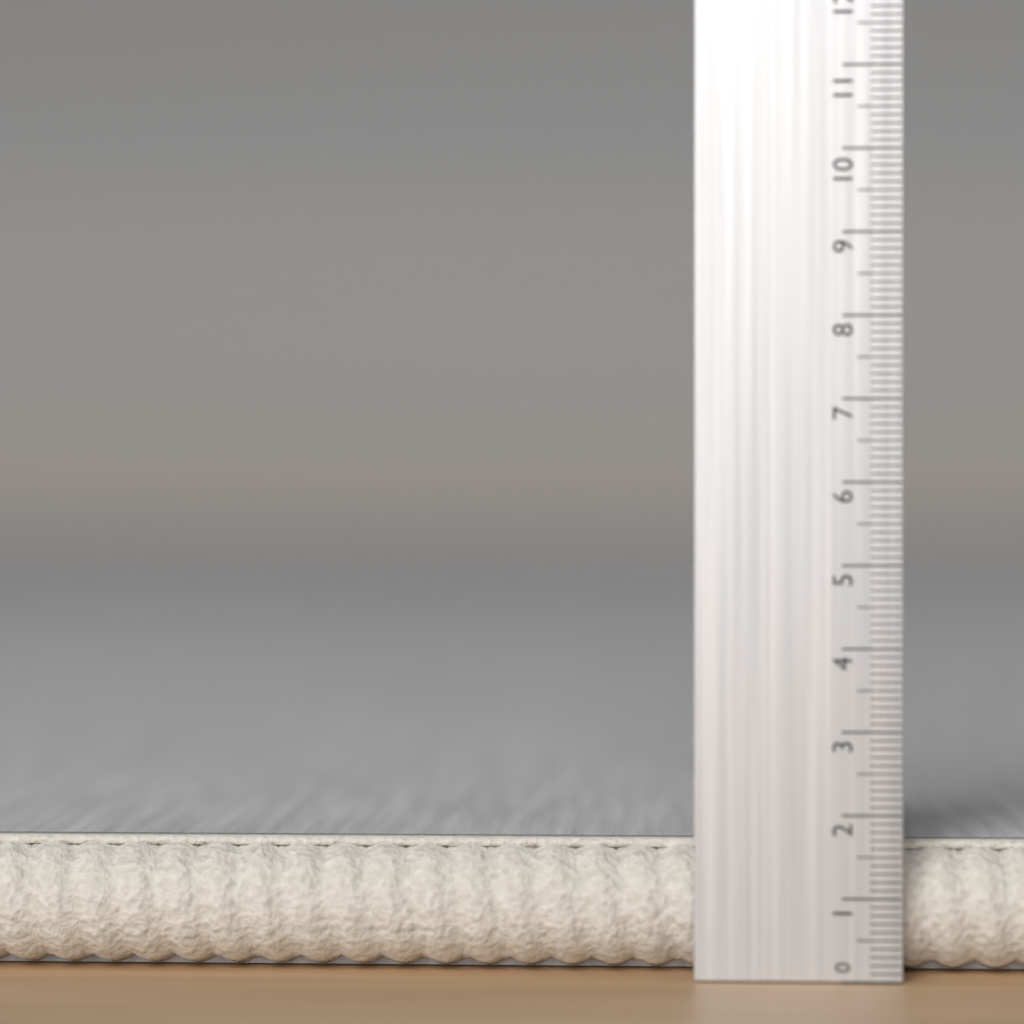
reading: 1.6 (no unit)
